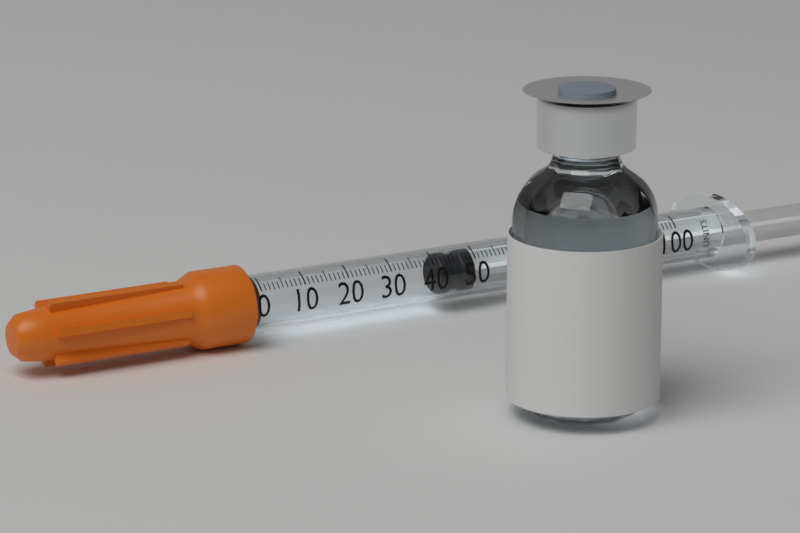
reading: 42 units
